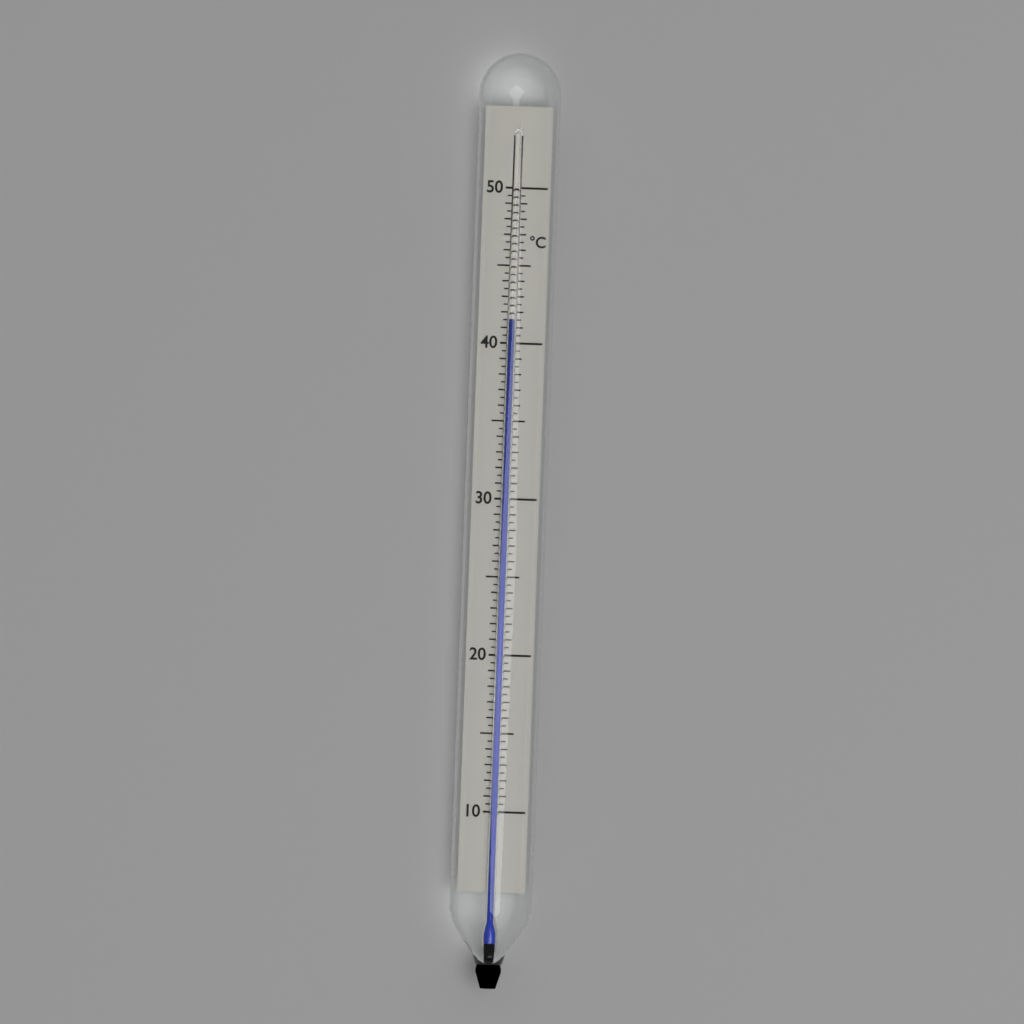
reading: 41.5 °C
